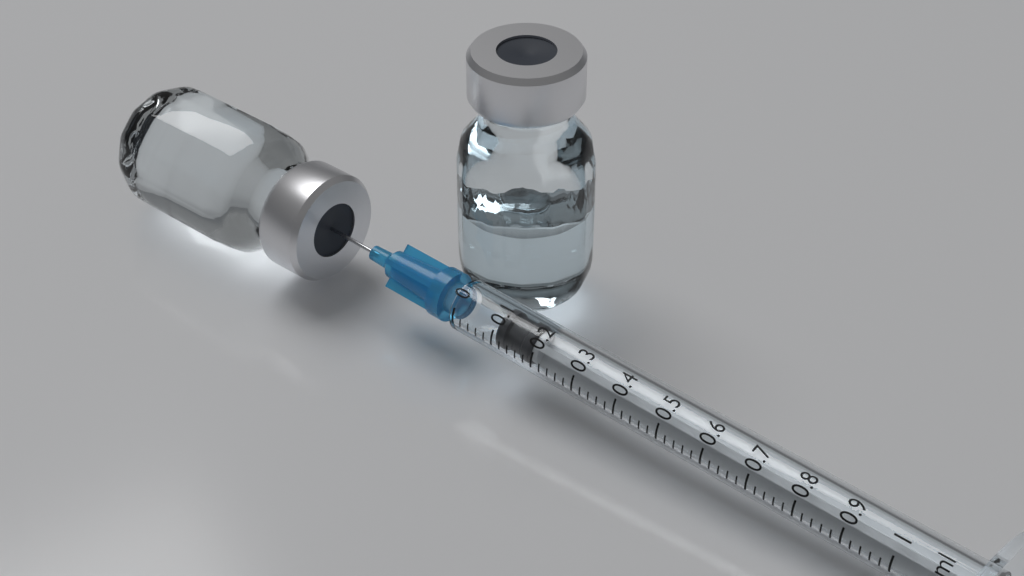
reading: 0.10 ml
